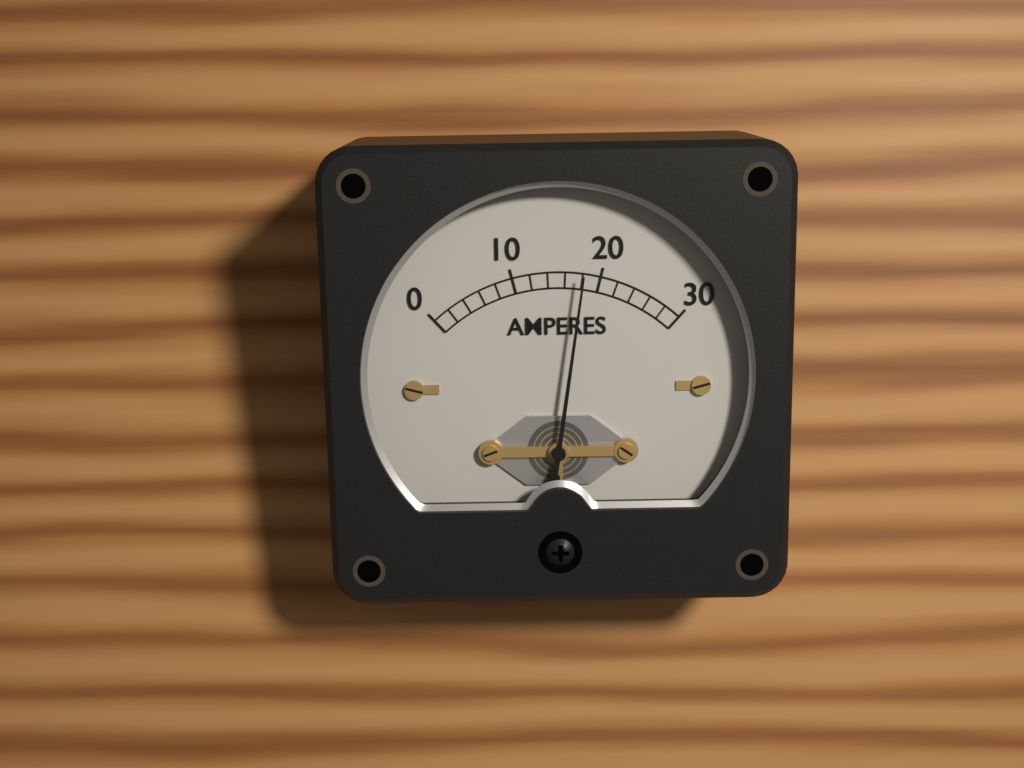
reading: 18 A
